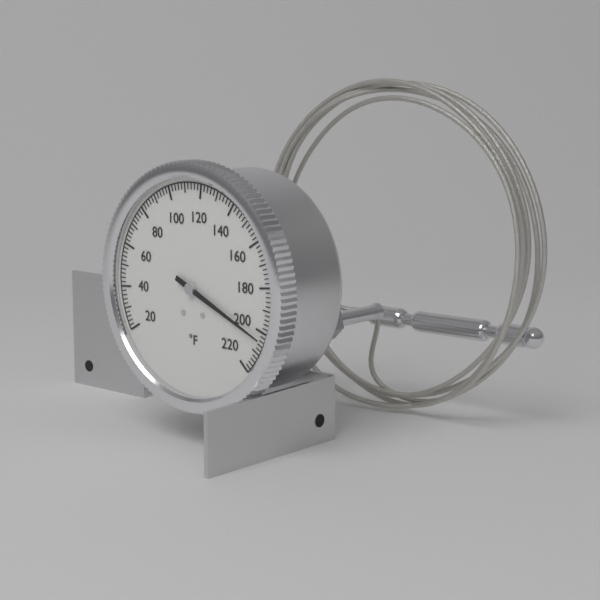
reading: 204 °F
